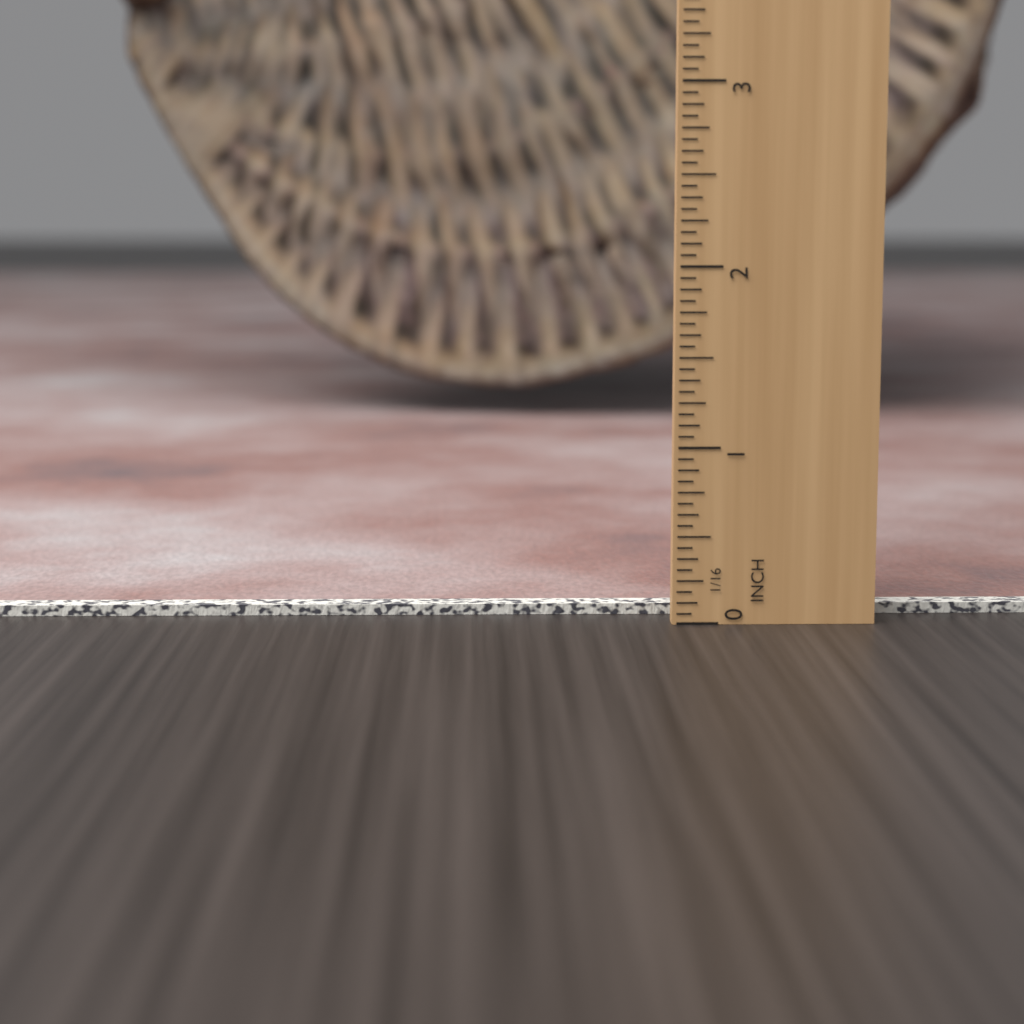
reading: 0.0625 in
